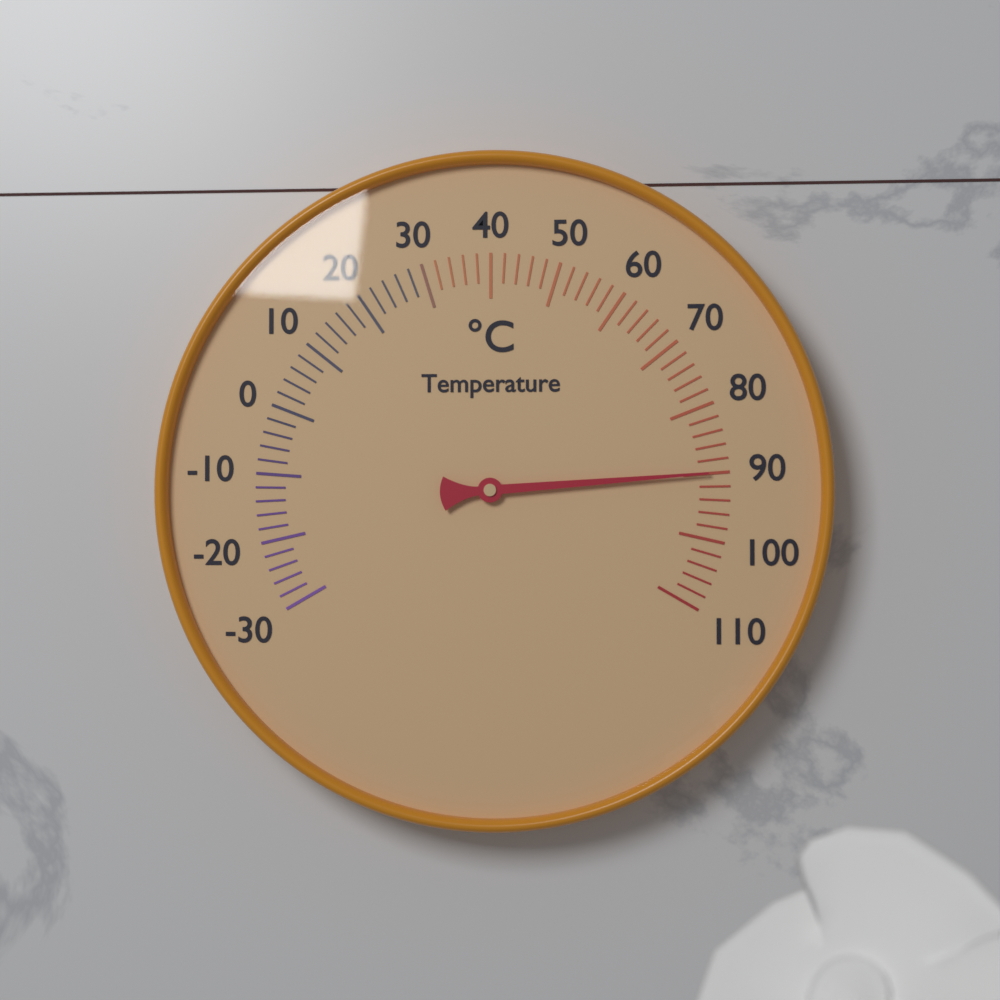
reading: 90 °C
